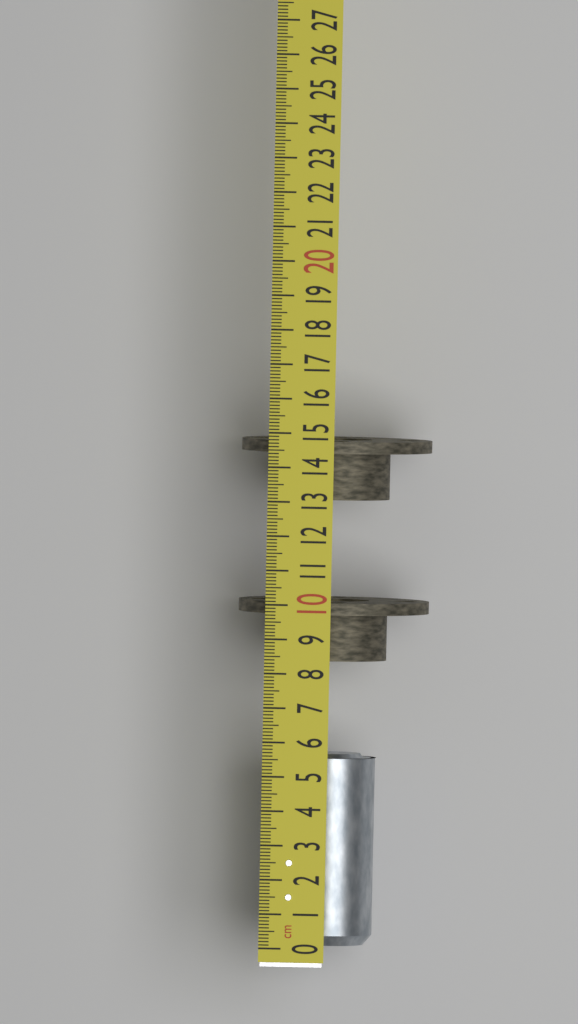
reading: 5.6 cm
